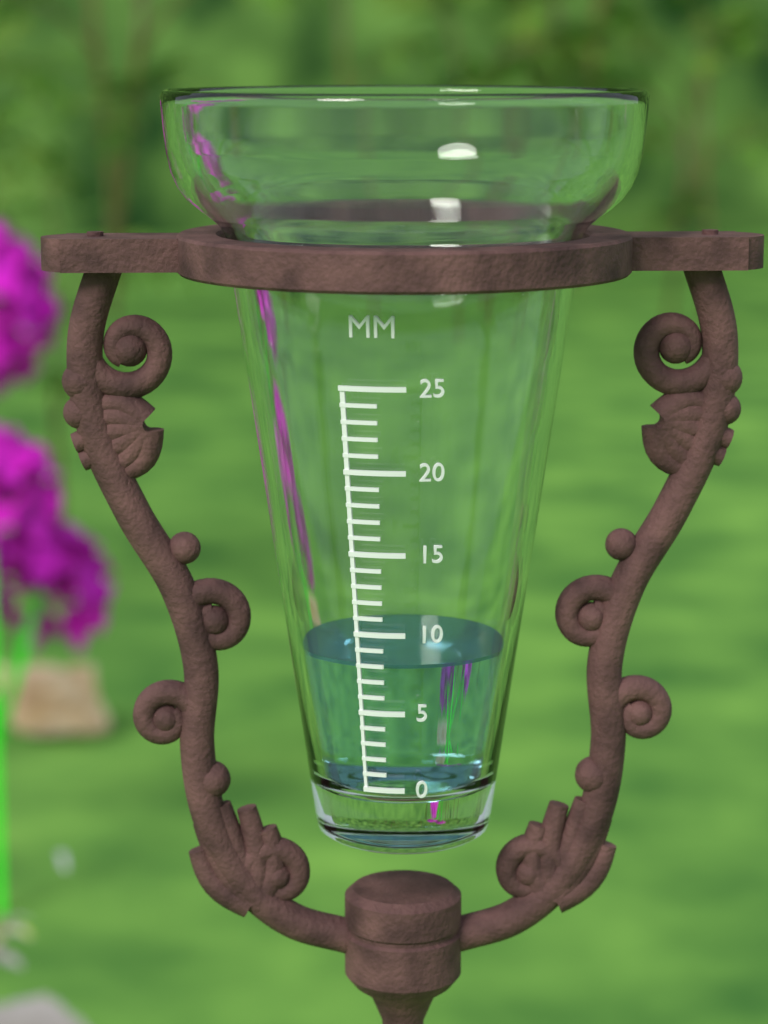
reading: 8 mm
